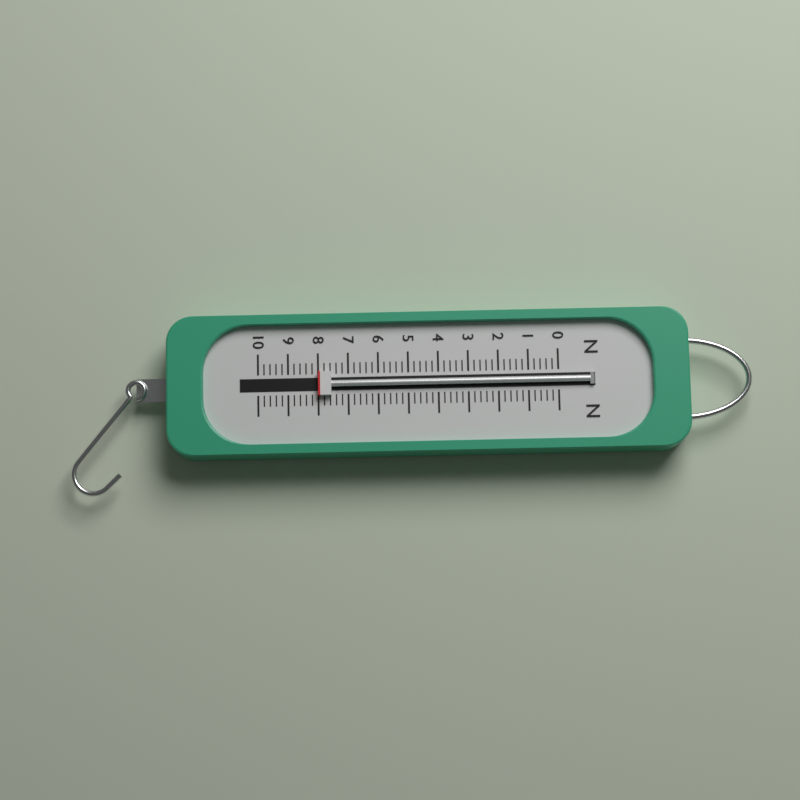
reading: 8.0 N
